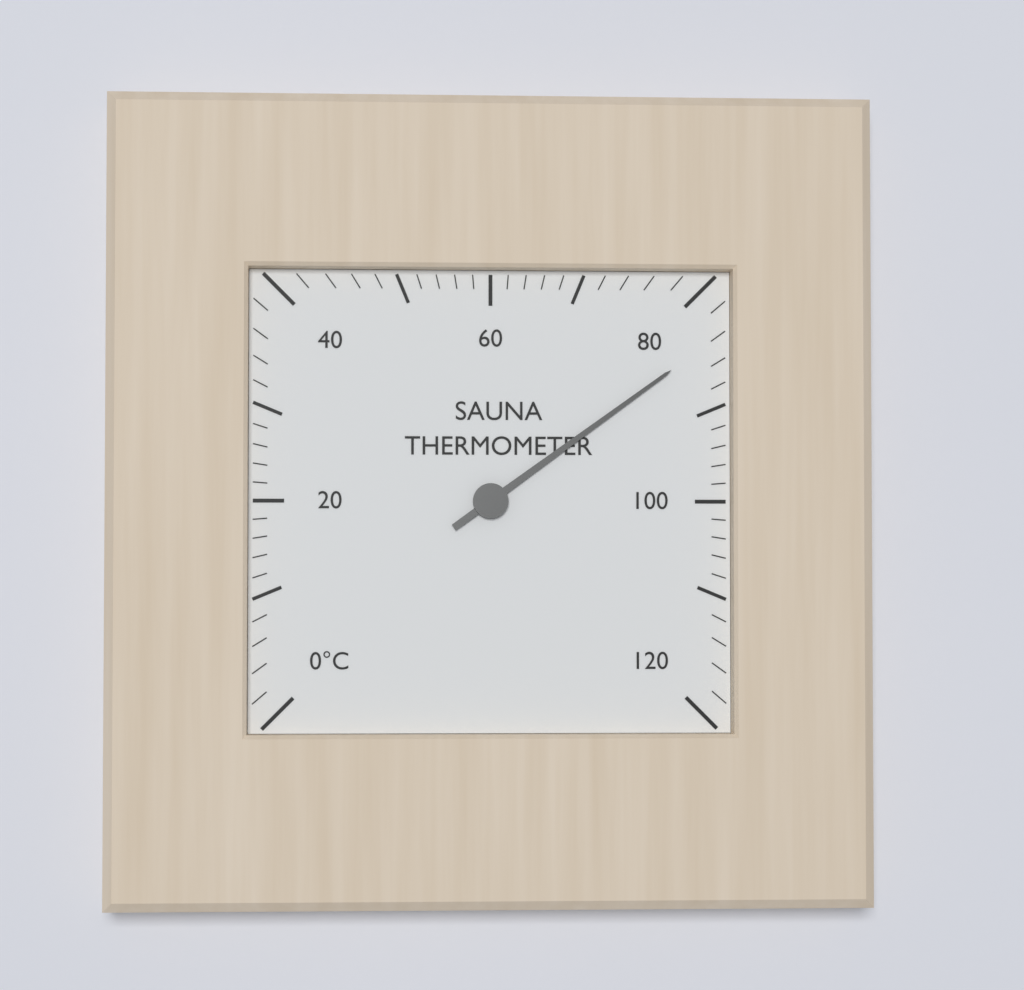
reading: 84 °C
